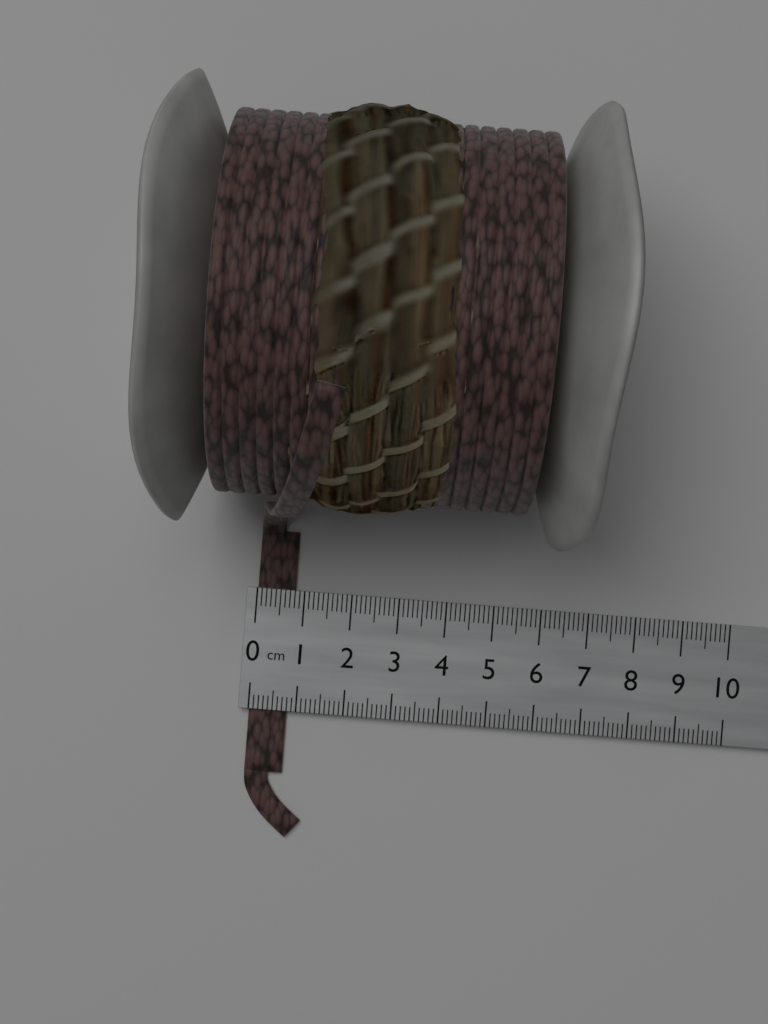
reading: 0.8 cm
